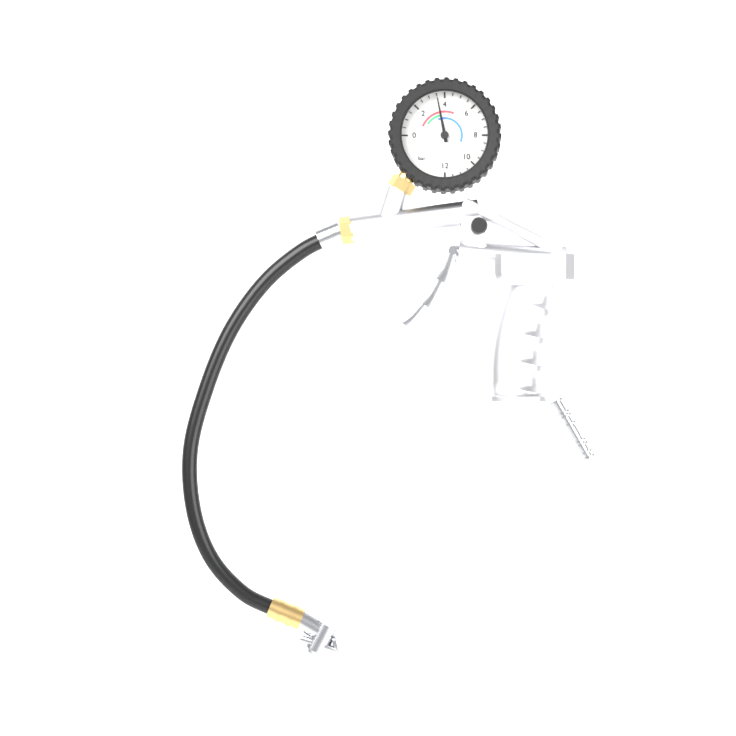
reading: 3.5 bar
